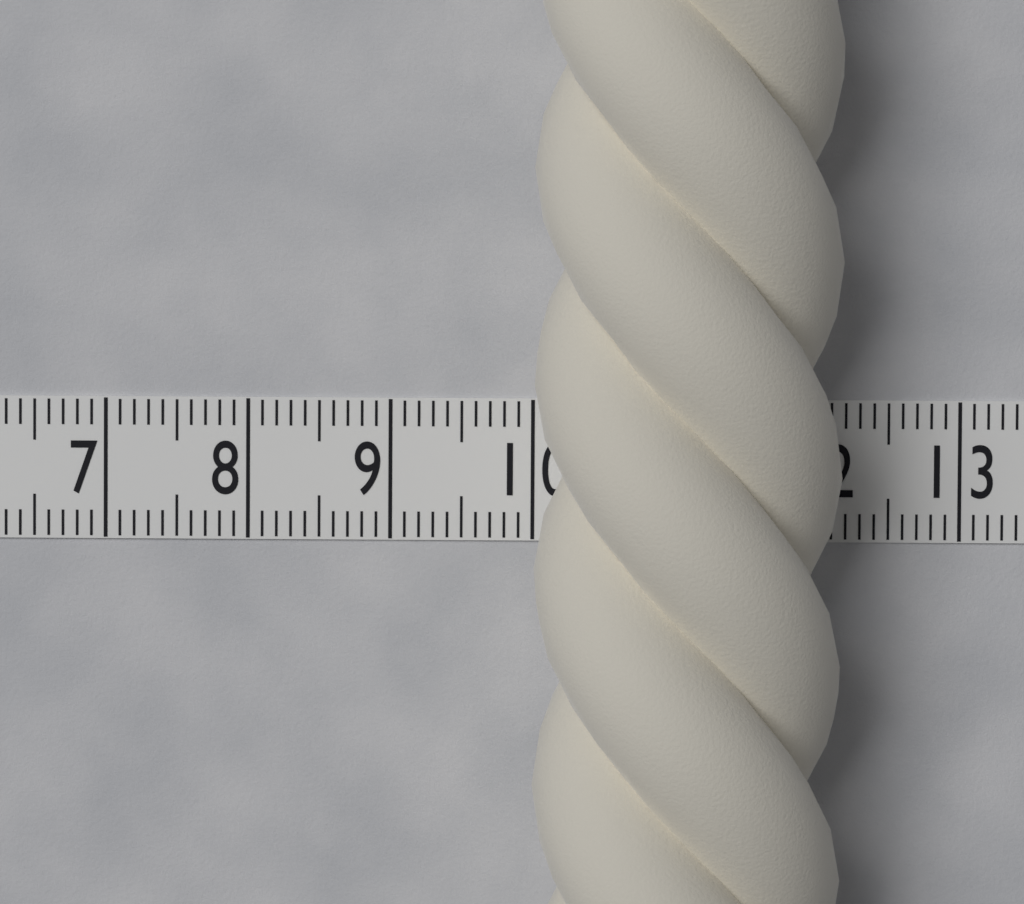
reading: 12.1 (no unit)
